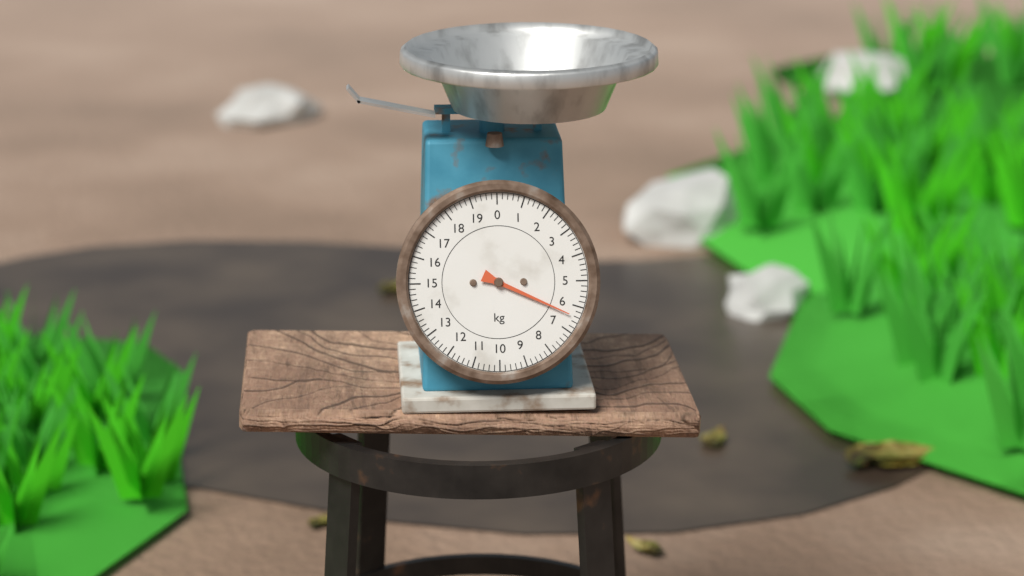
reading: 6.4 kg
